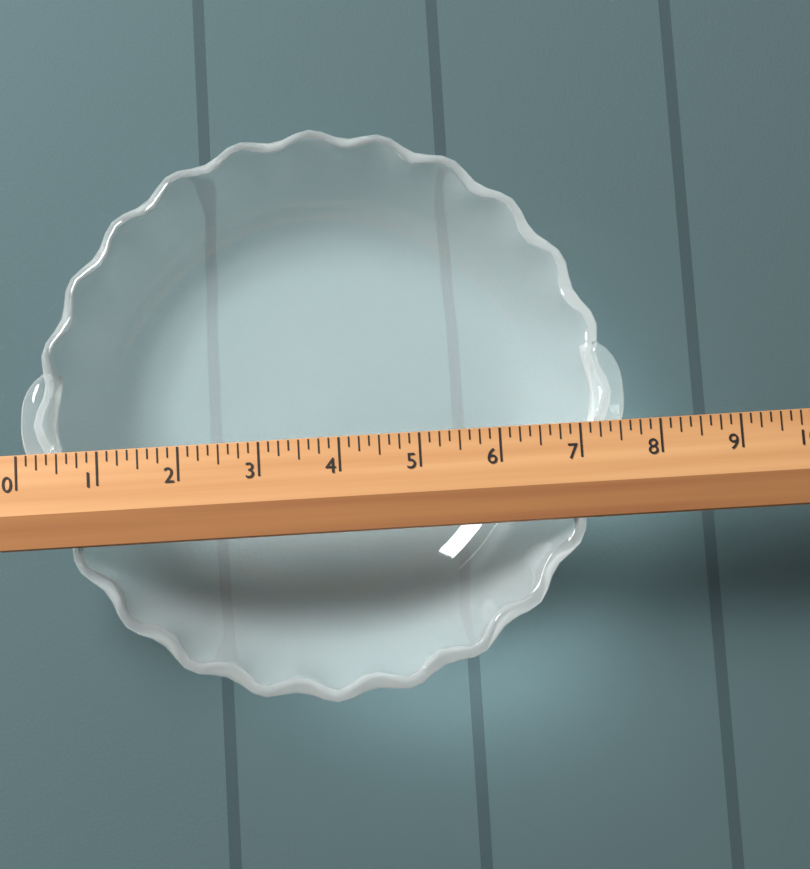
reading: 7.625 (no unit)
